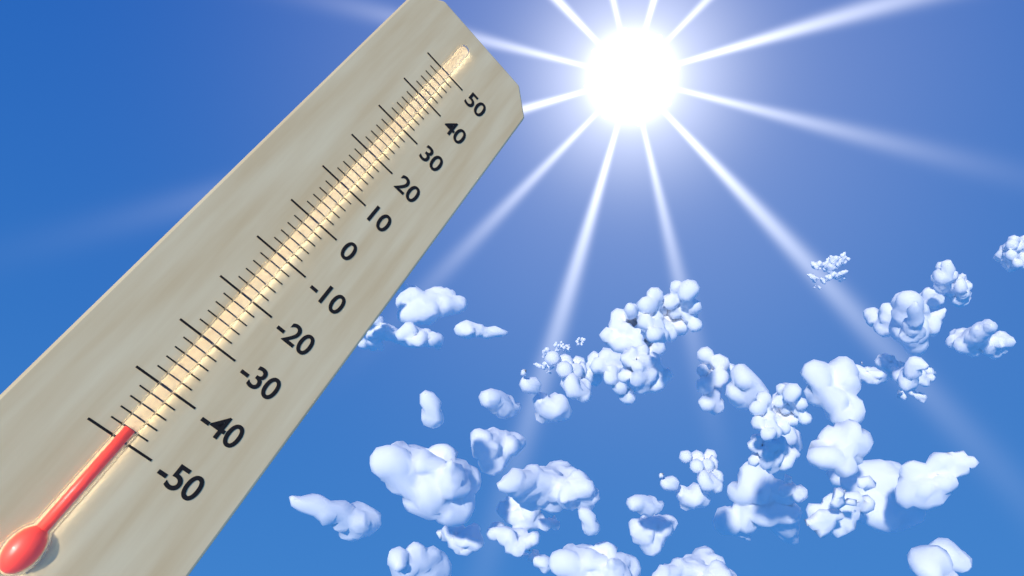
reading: -48 (no unit)
